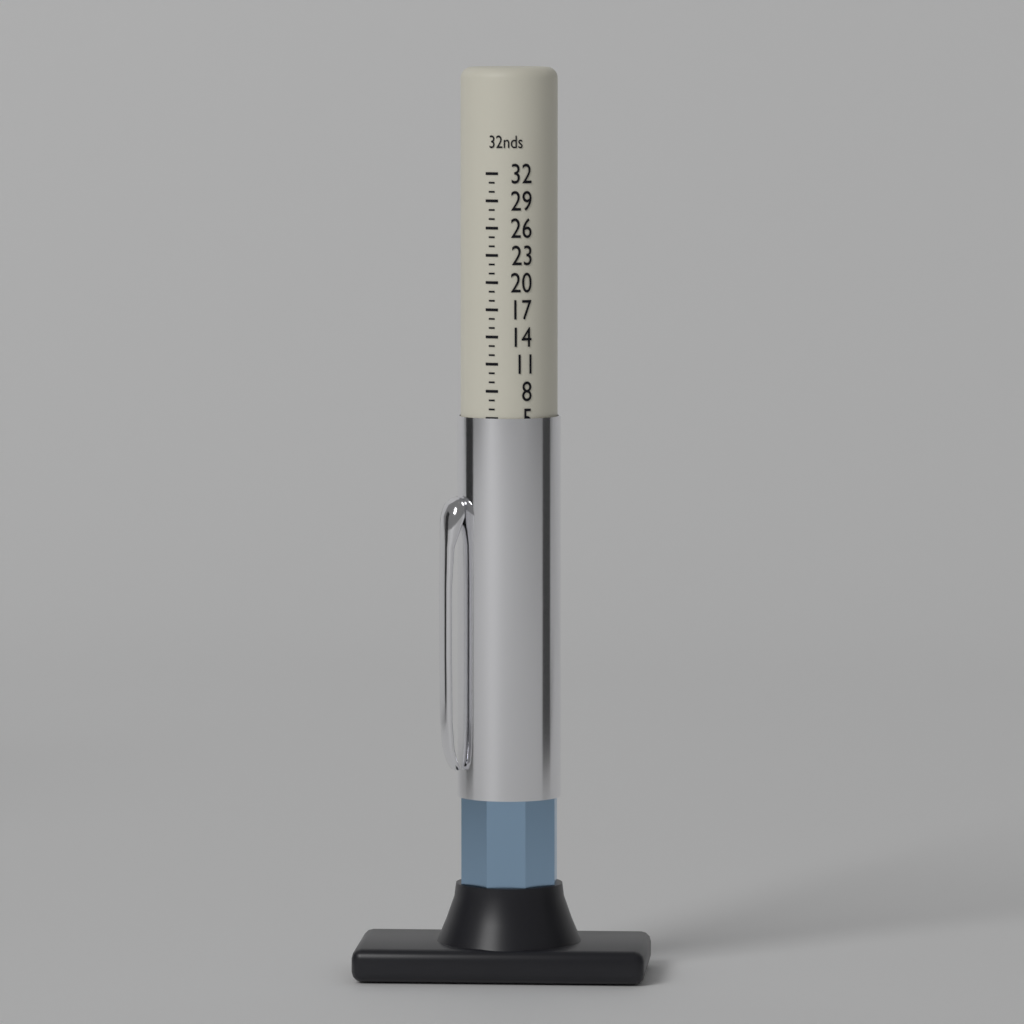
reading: 5 32nds
